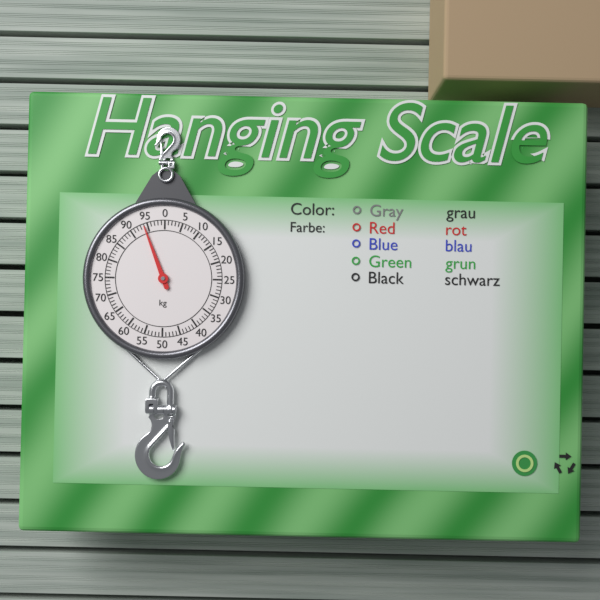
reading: 94 kg
